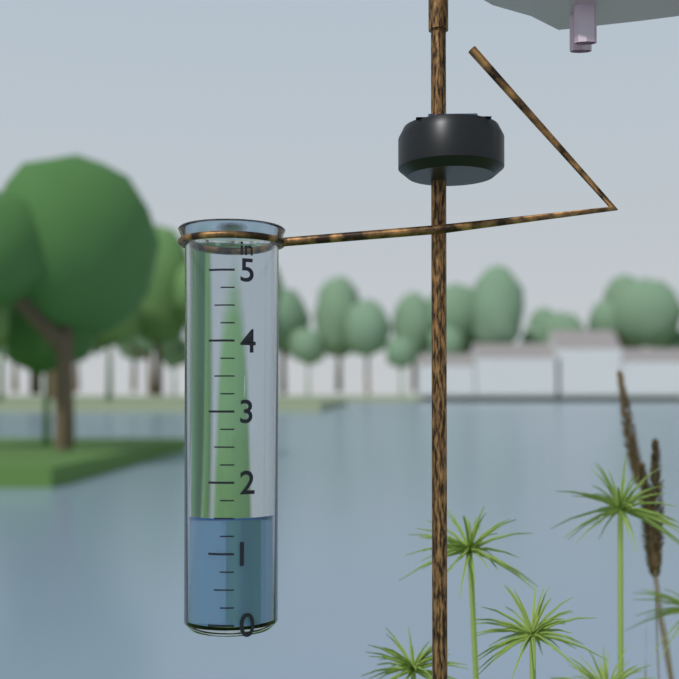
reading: 1.50 in
